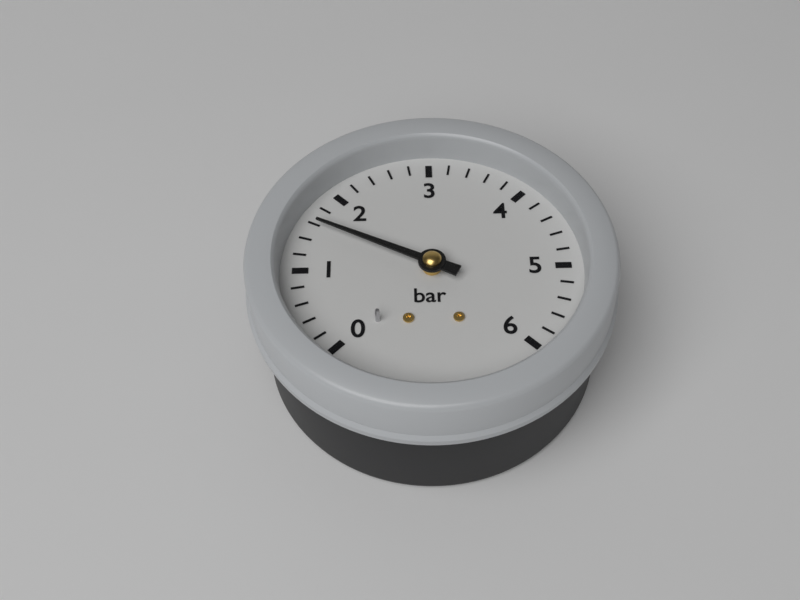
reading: 1.6 bar
